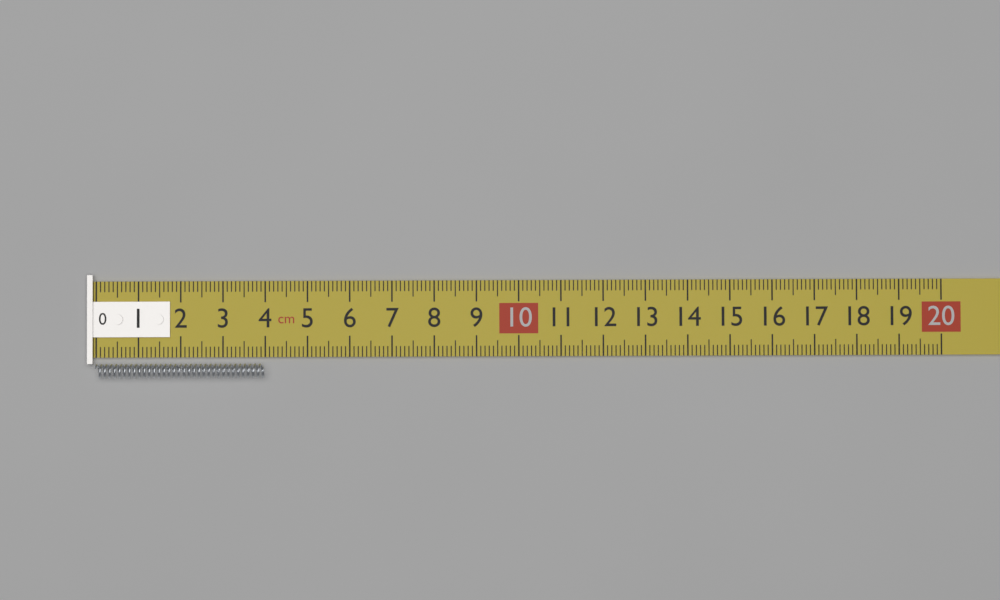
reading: 4.0 cm
